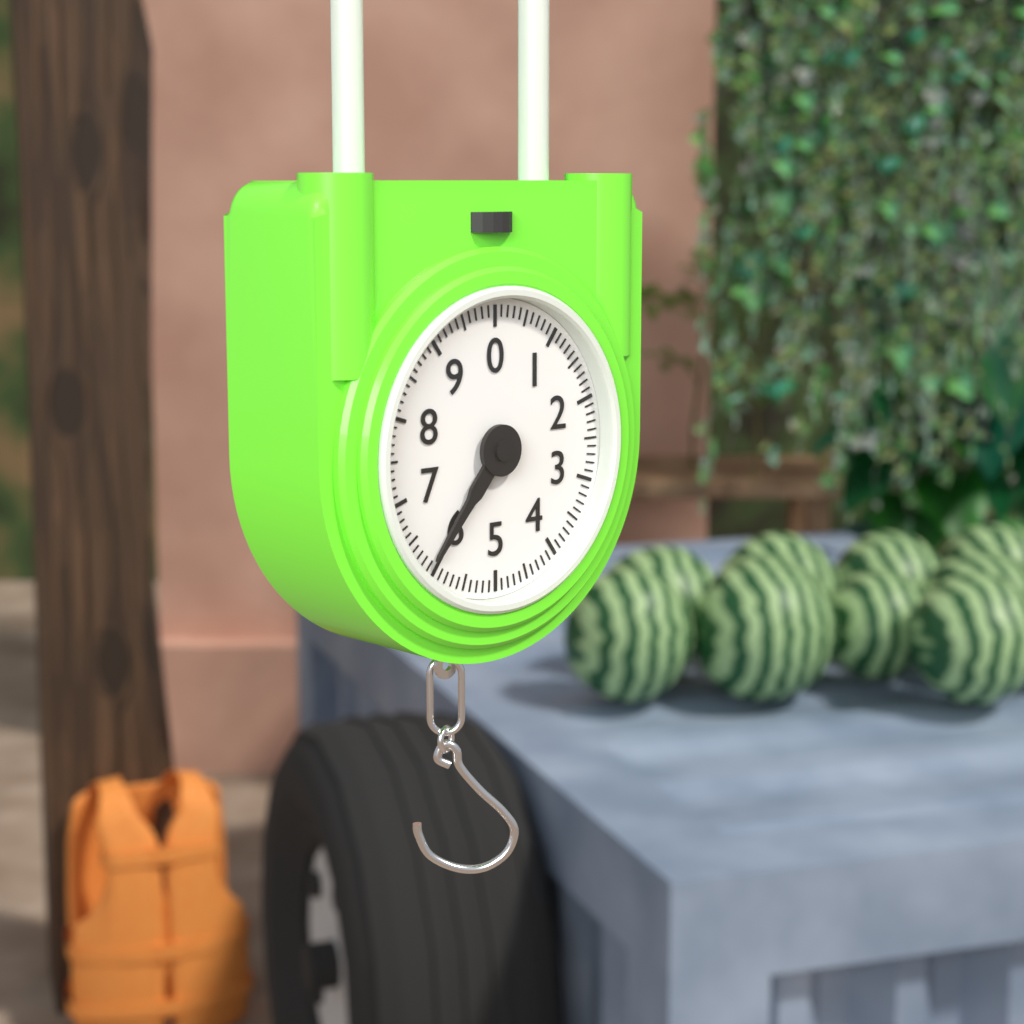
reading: 6.1 (no unit)
